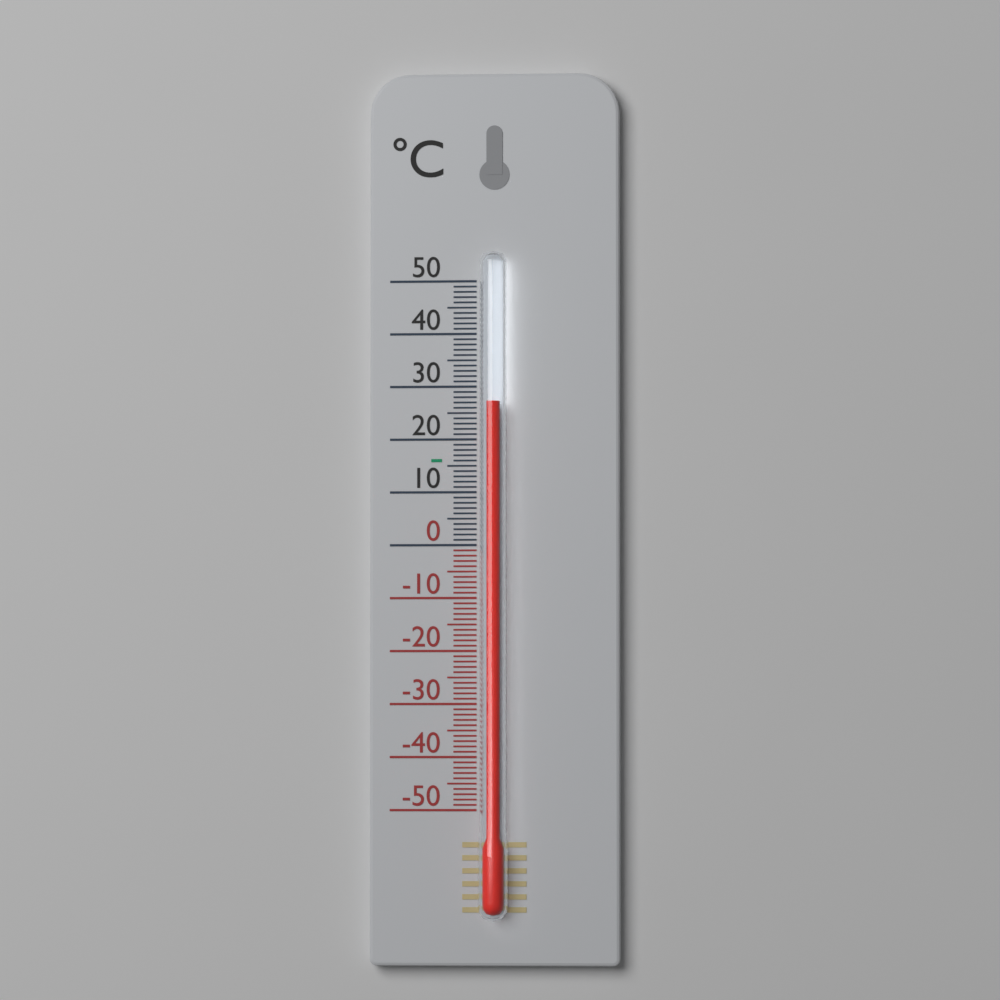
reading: 27 °C
